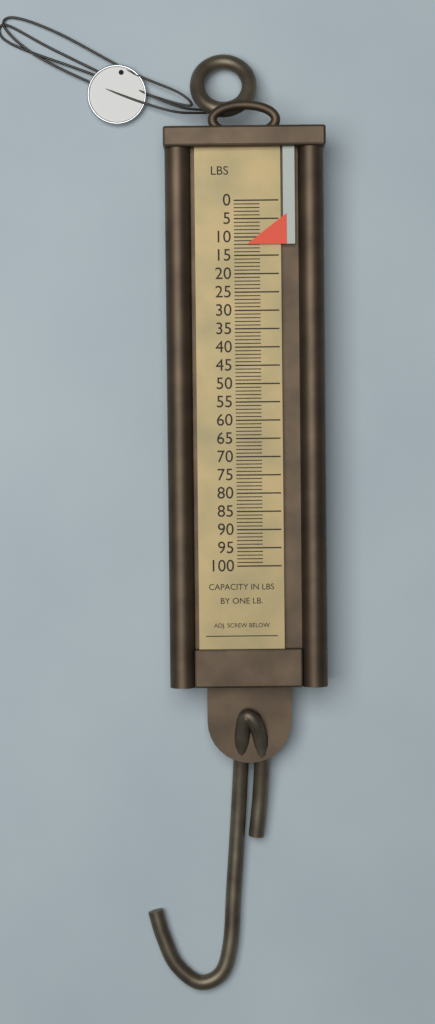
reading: 12 lb
